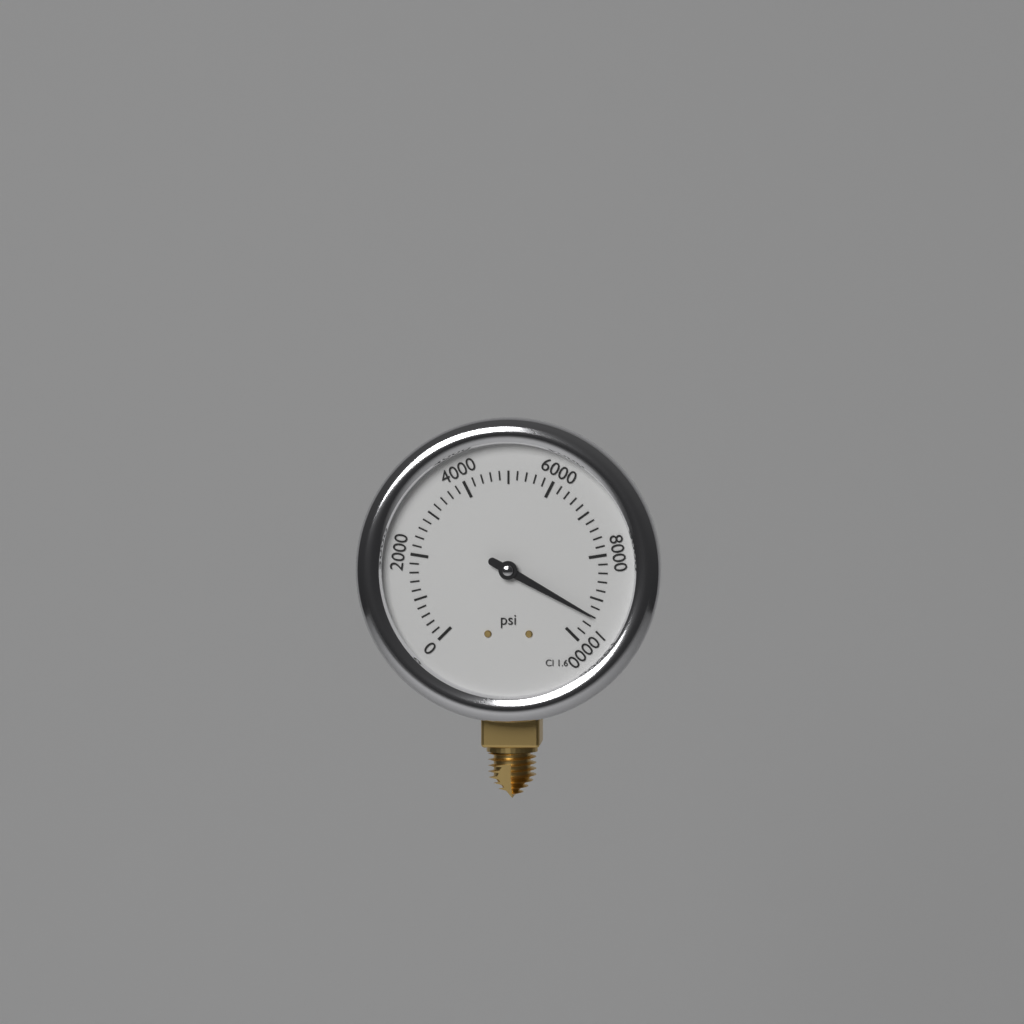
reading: 9400 psi
